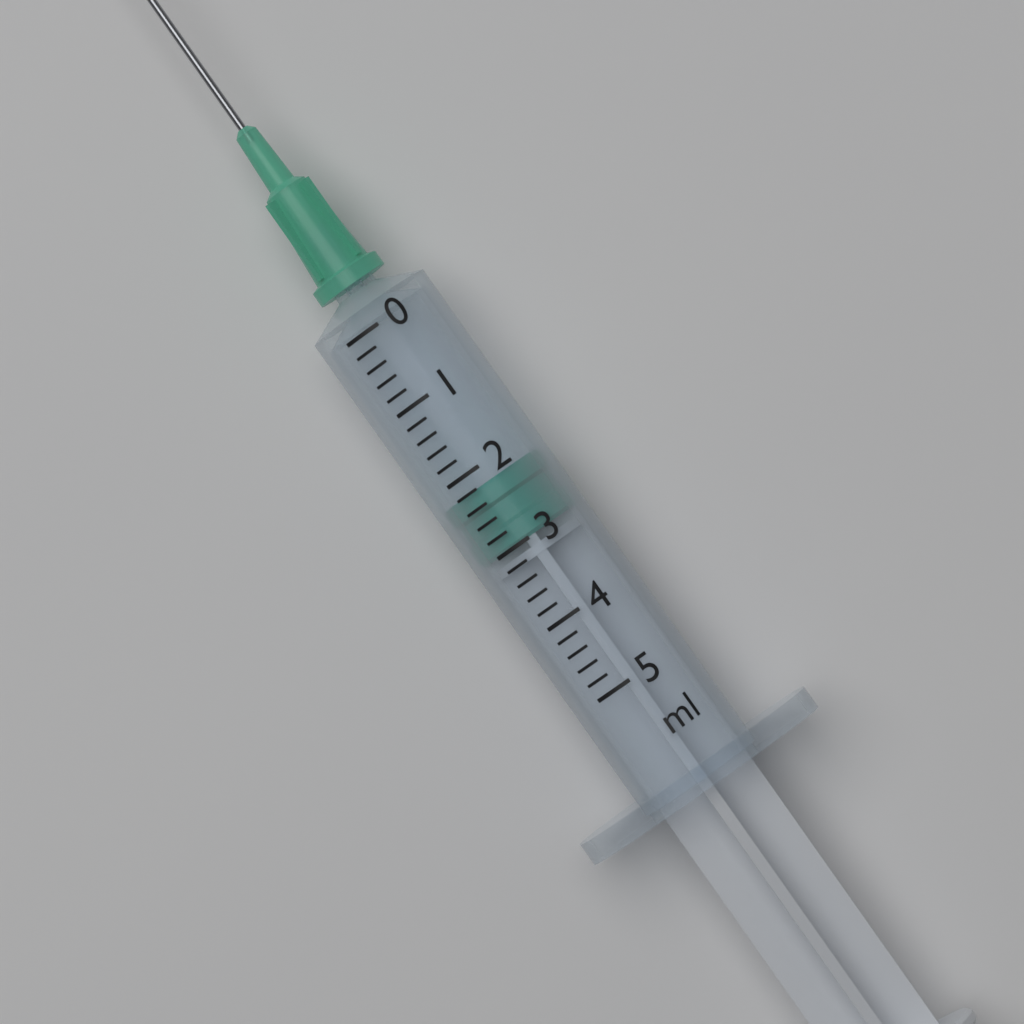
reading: 2.2 ml
